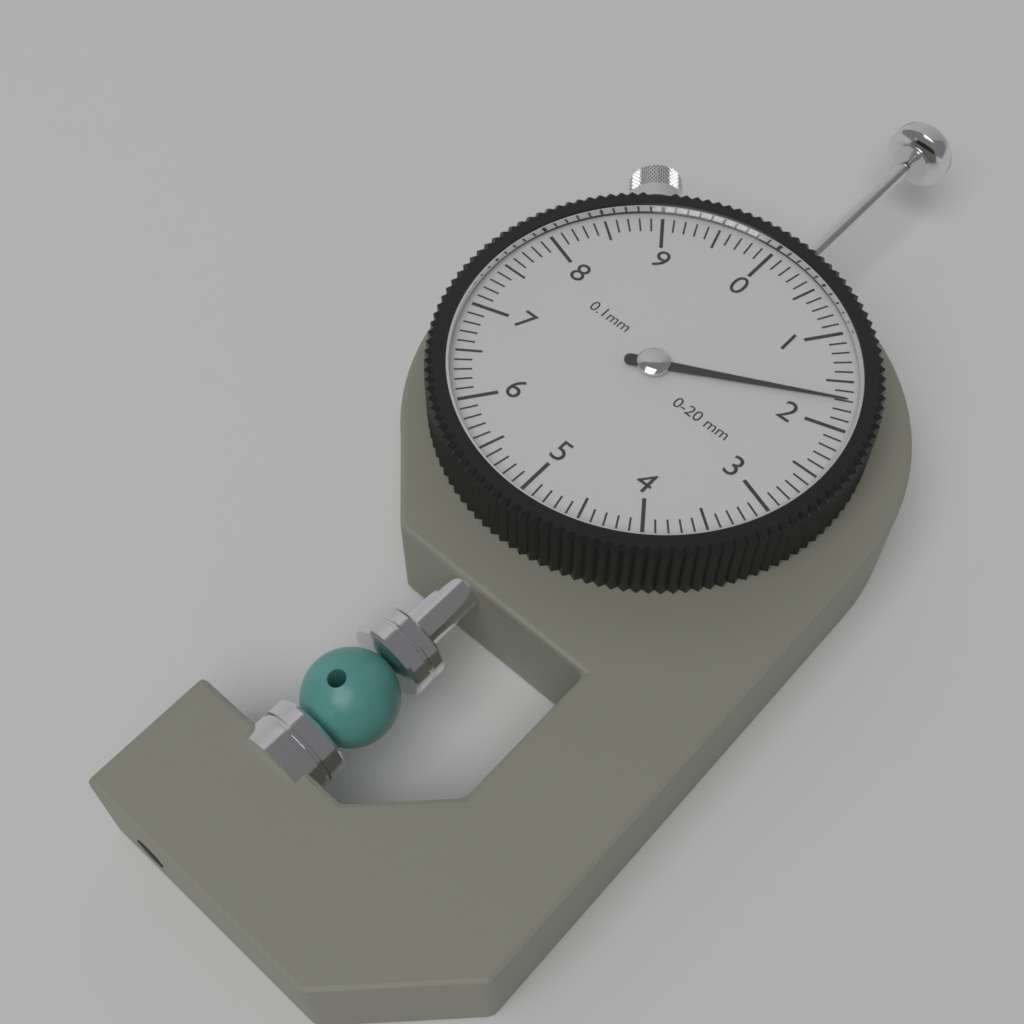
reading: 1.7 mm
